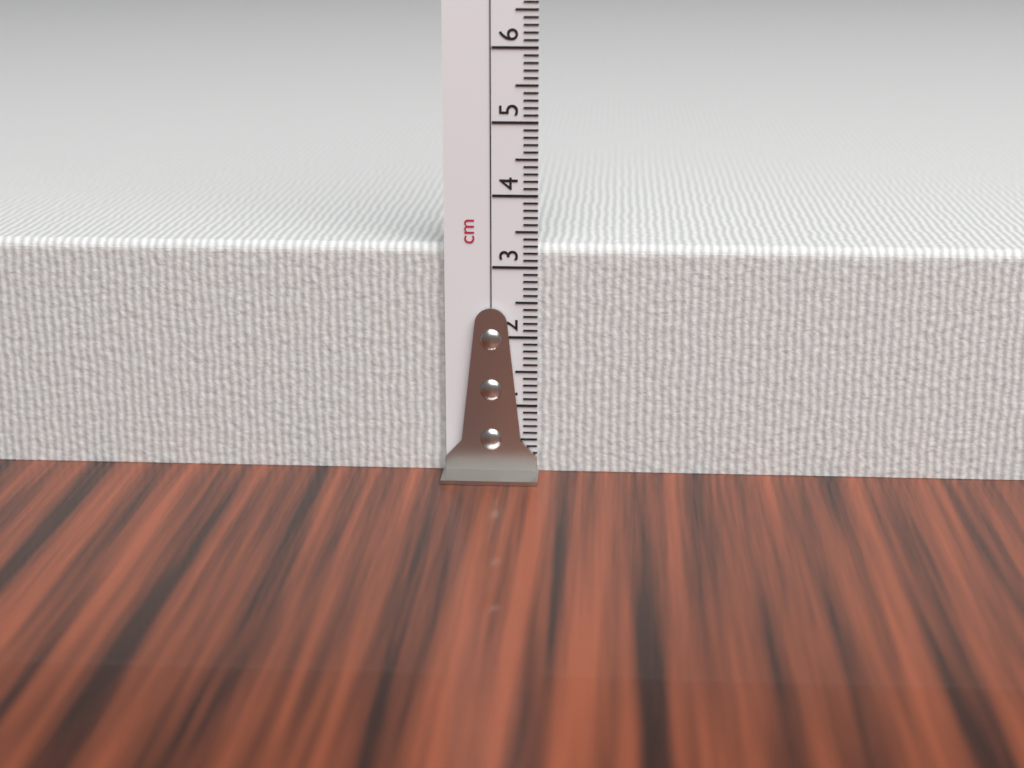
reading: 3.3 cm
